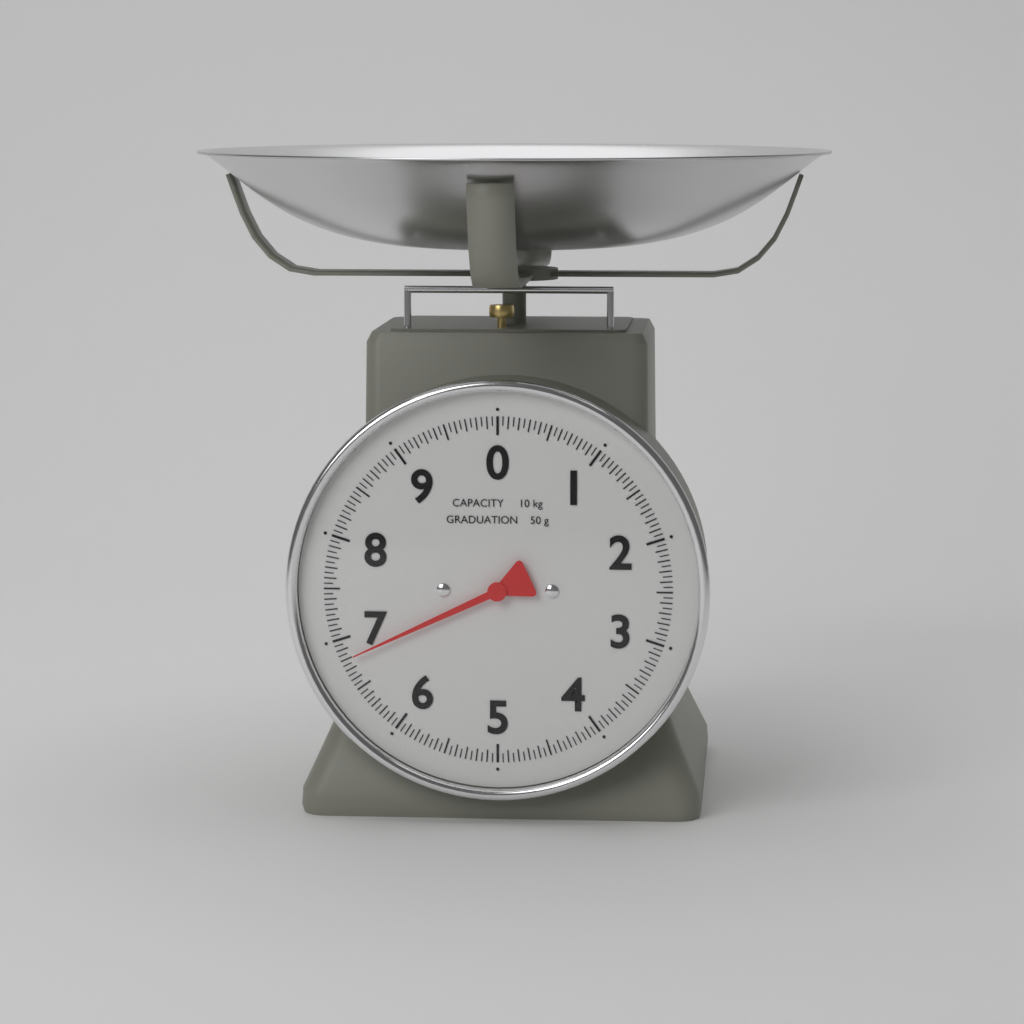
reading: 6.80 kg
